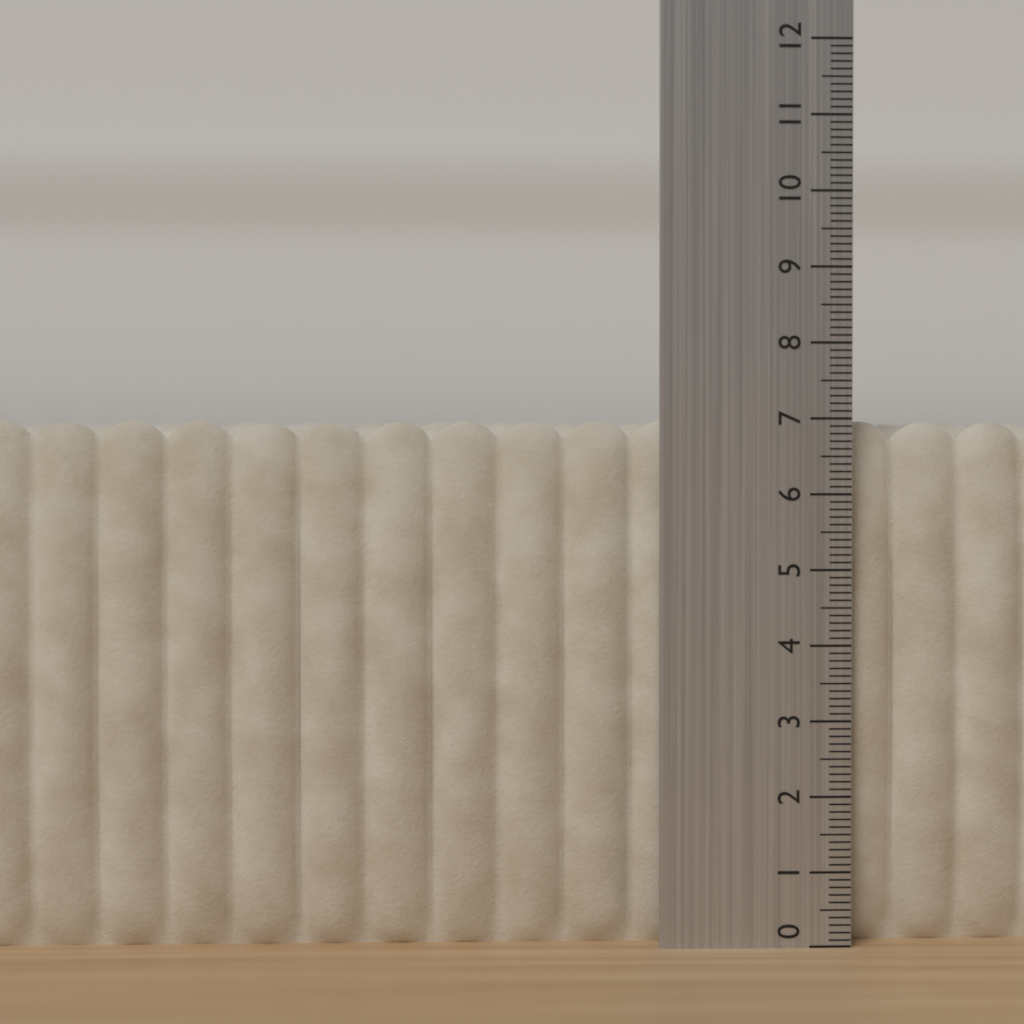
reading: 7.0 (no unit)
